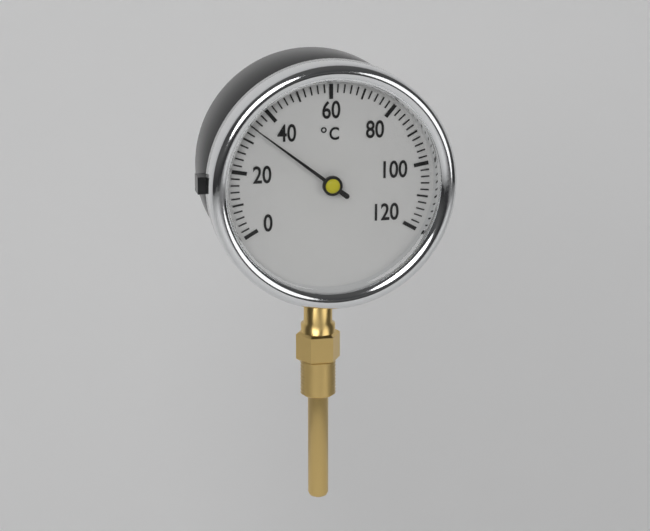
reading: 34 °C
